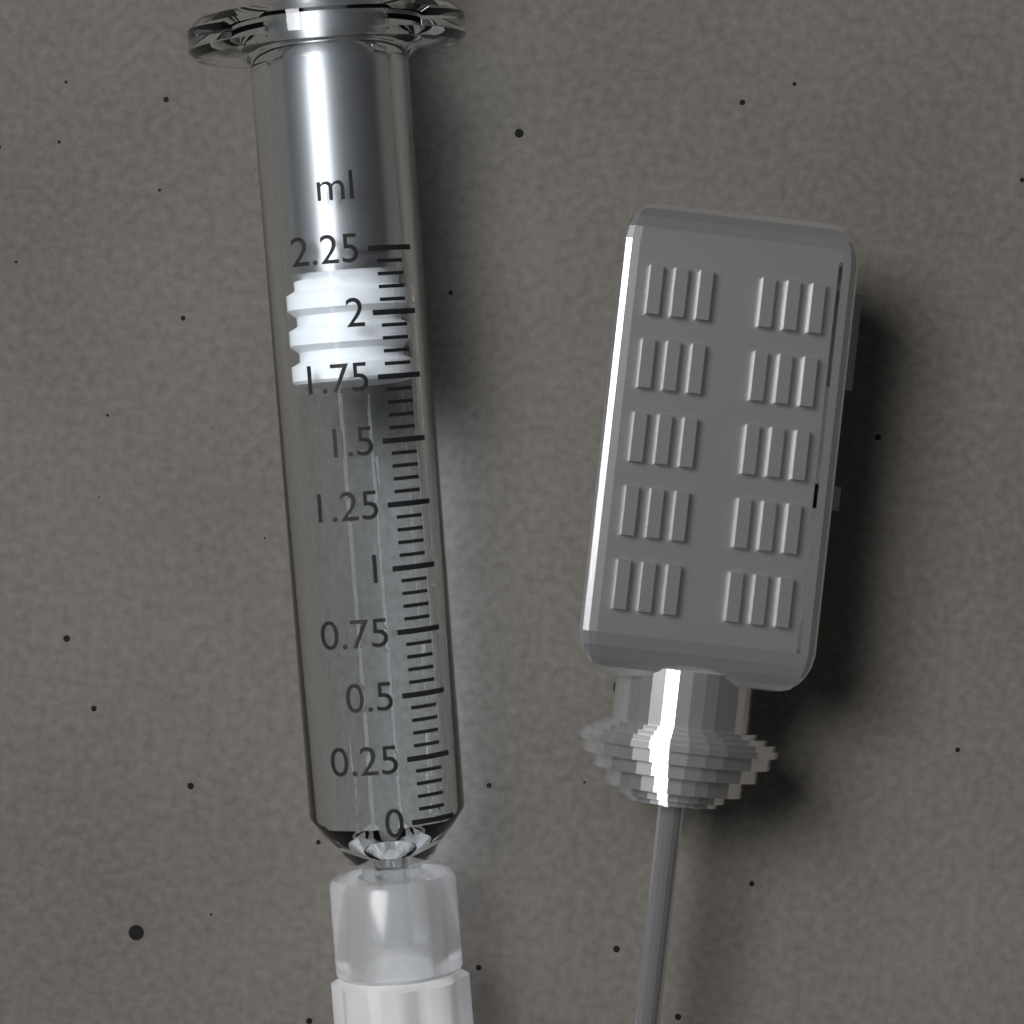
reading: 1.75 ml
